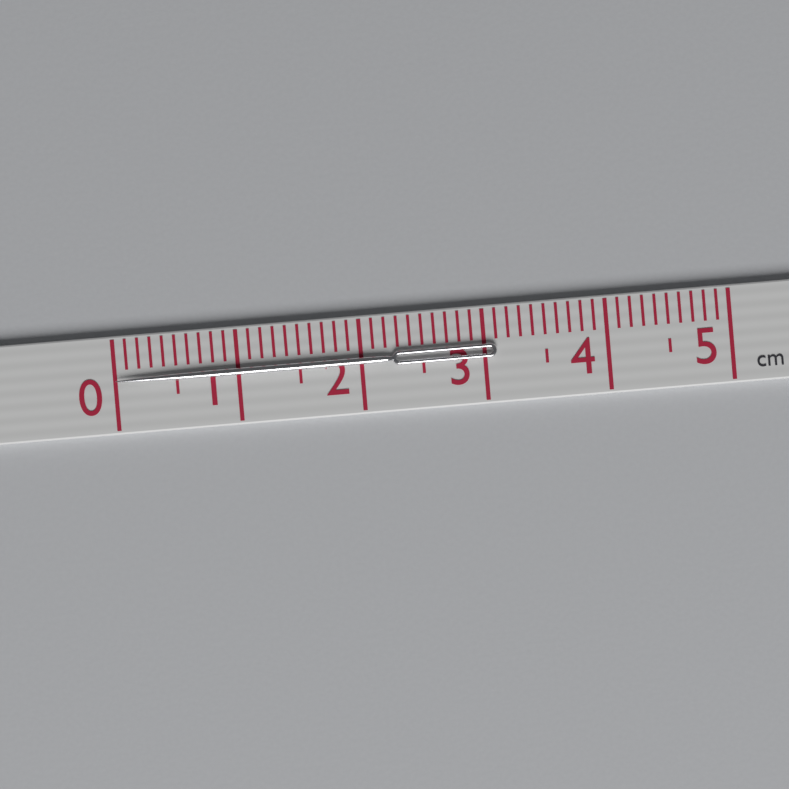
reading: 3.1 cm
